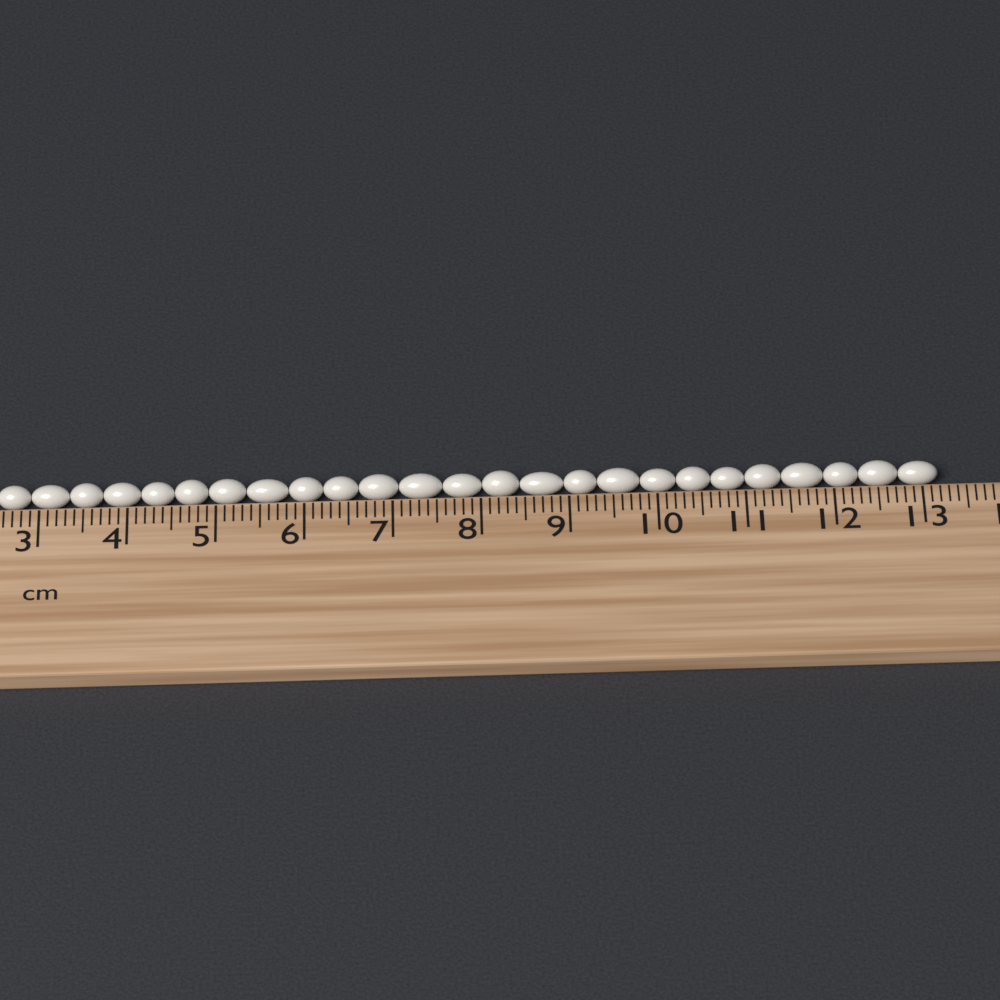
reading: 13.2 cm
